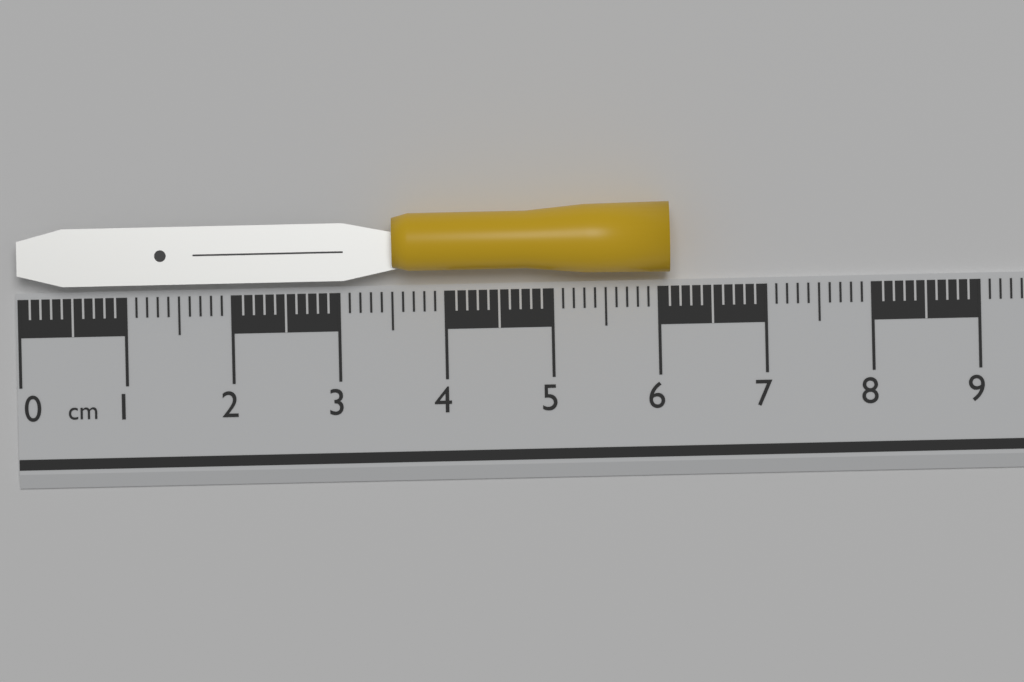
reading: 6.1 cm
